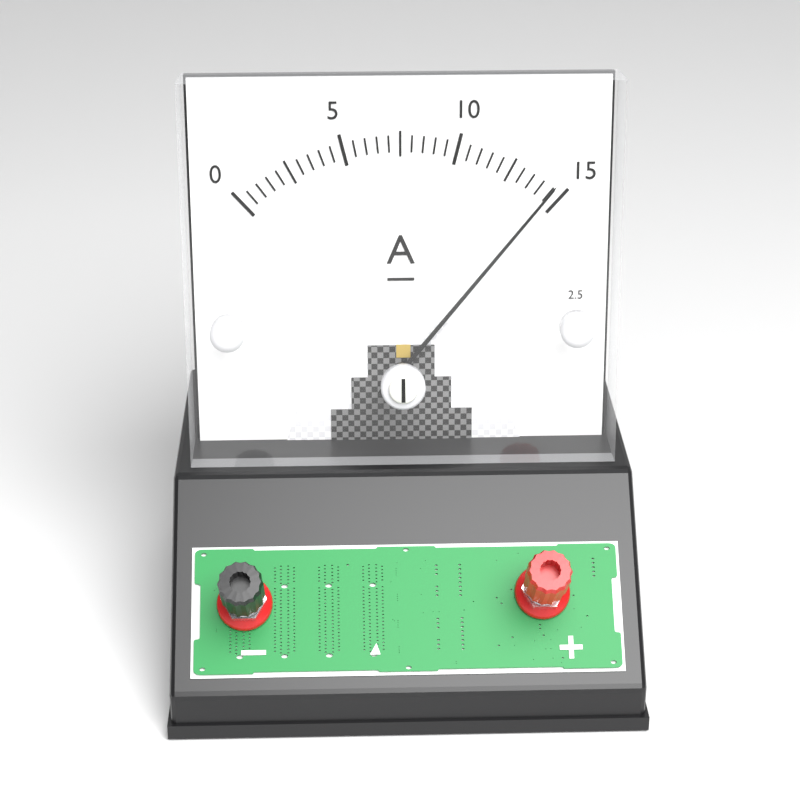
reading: 14.5 A
